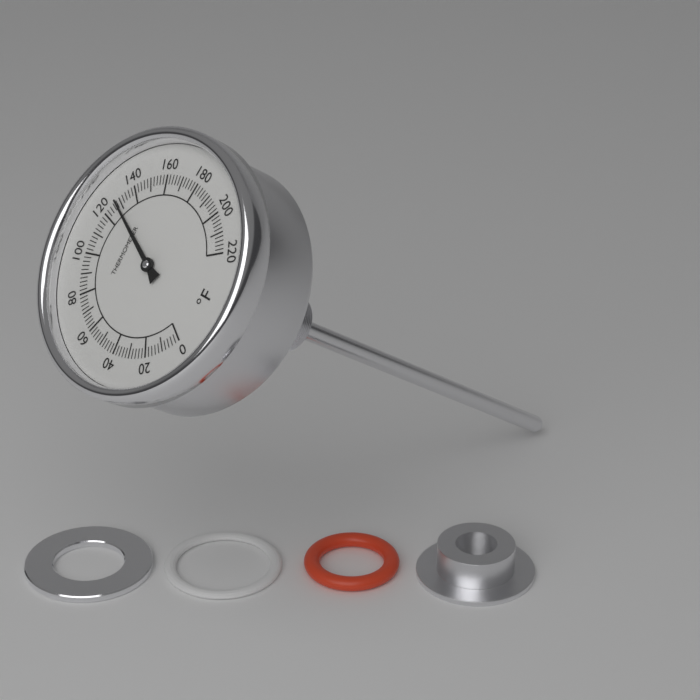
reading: 128 °F
